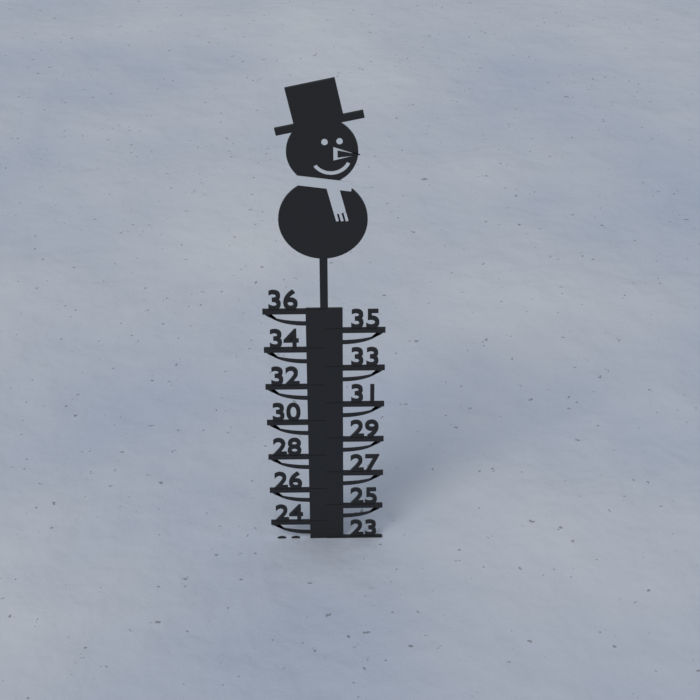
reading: 23 (no unit)
